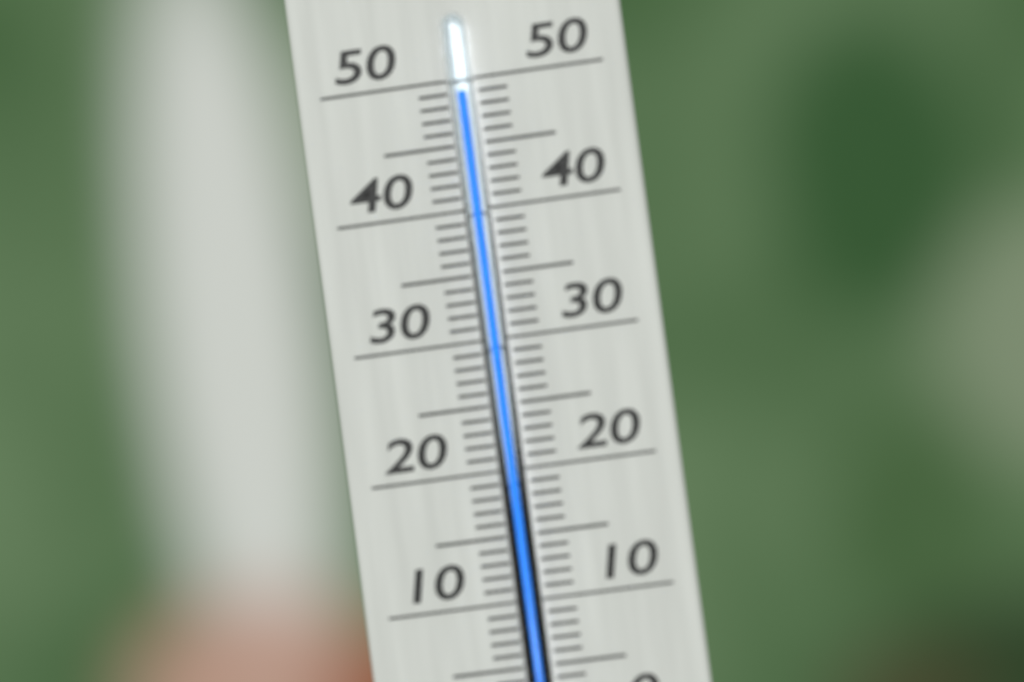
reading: 49 °C
